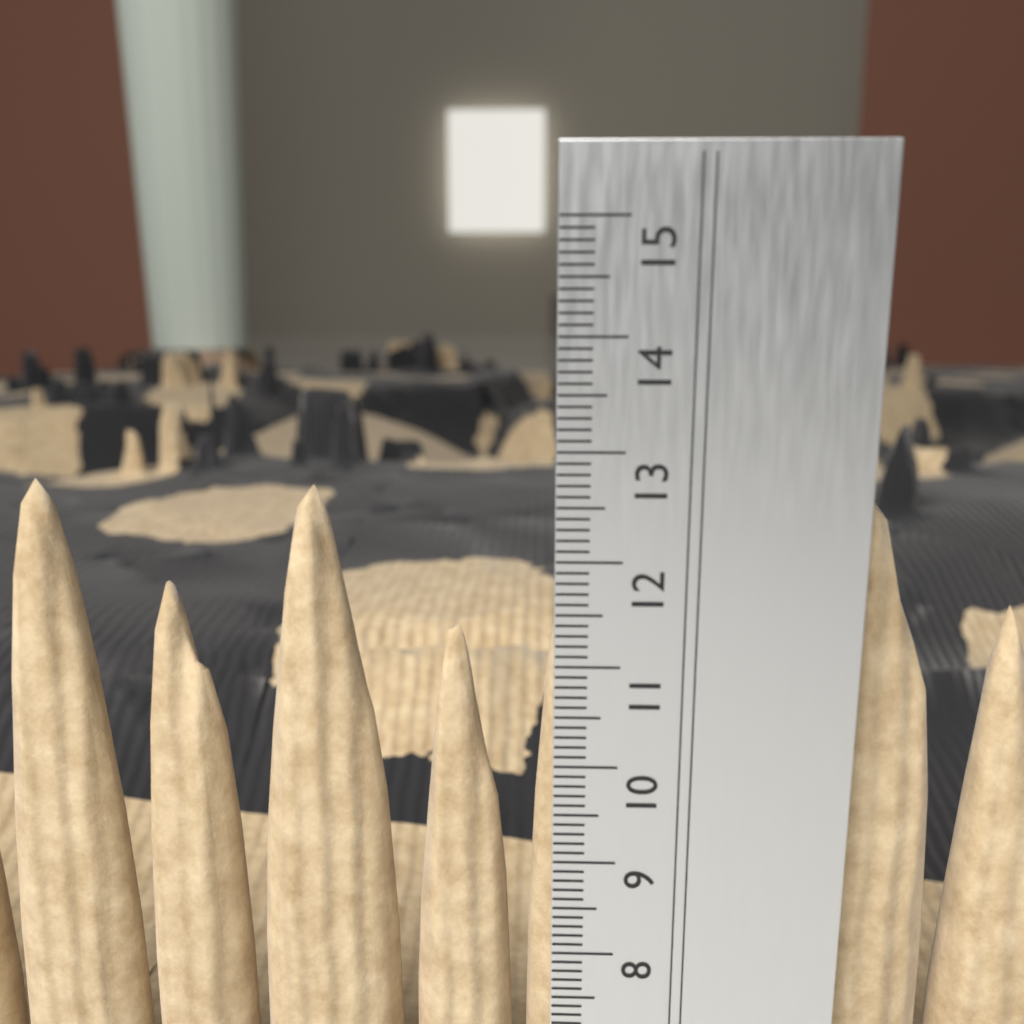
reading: 12.6 cm
